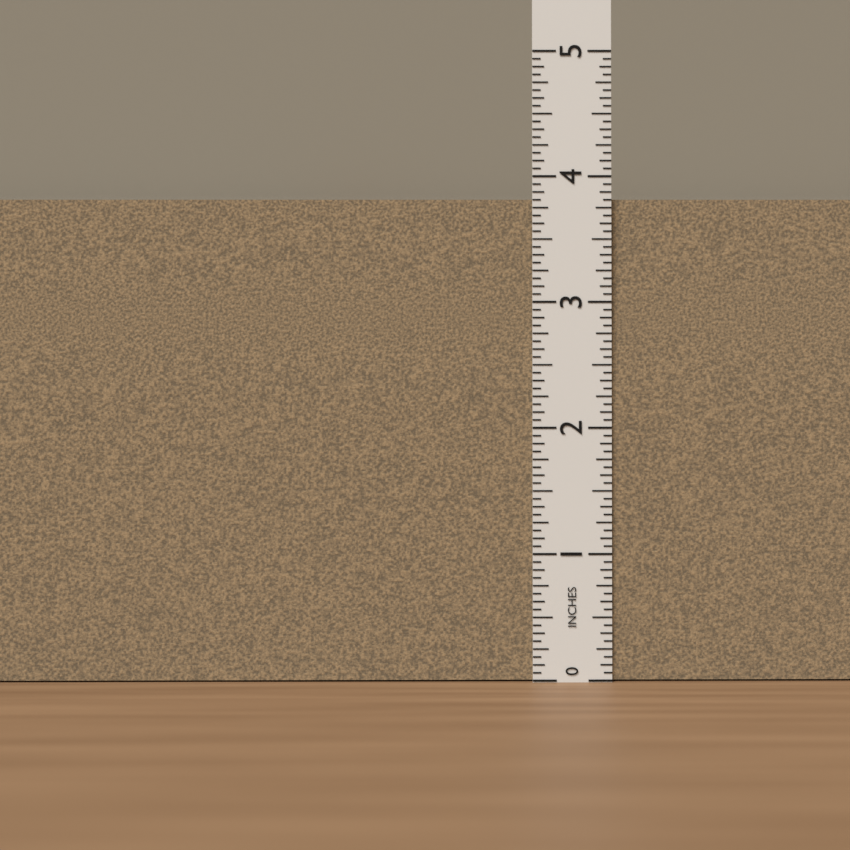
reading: 3.8125 in
